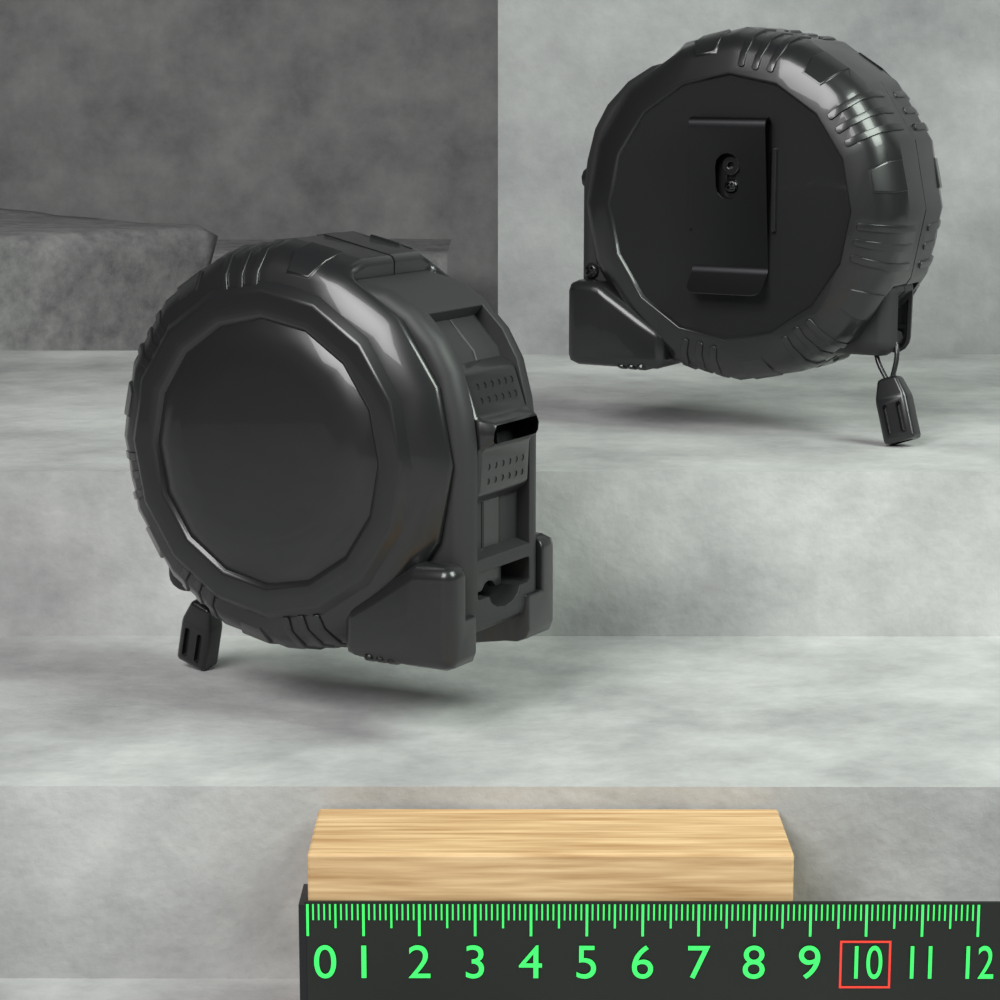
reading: 8.7 (no unit)
